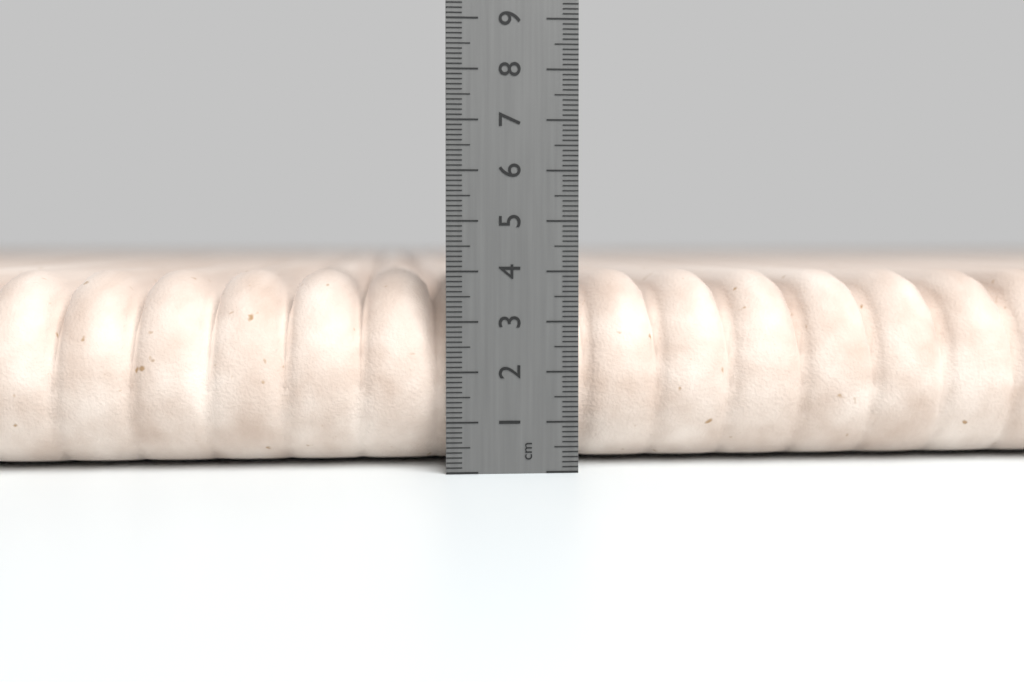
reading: 4.0 cm
